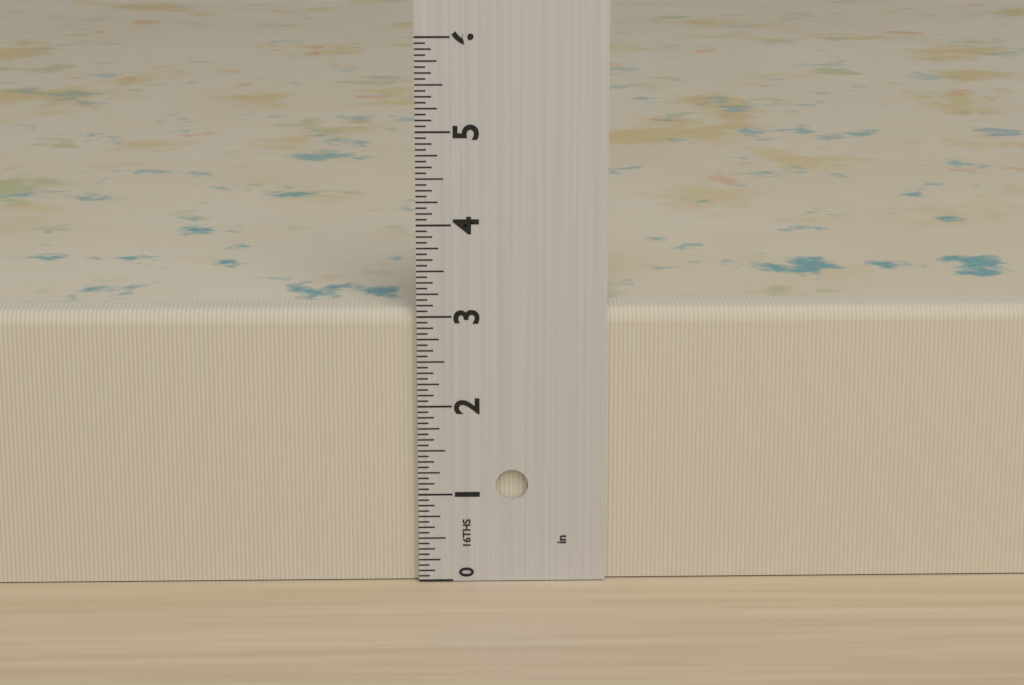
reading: 3.0625 in
